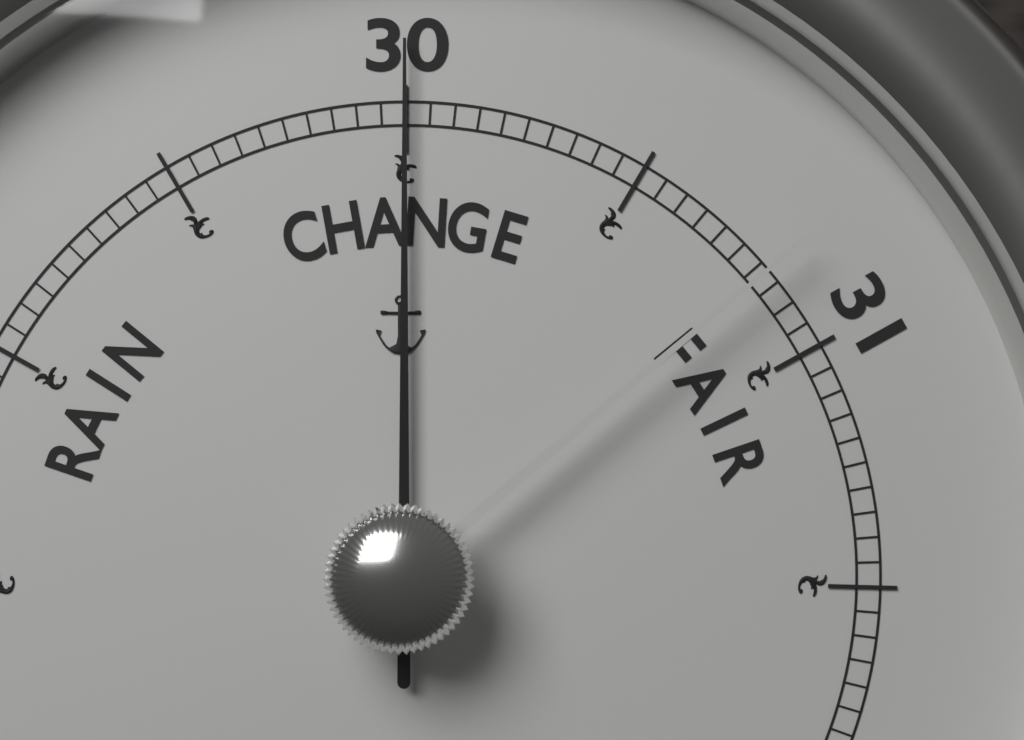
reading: 30.00 (no unit)
